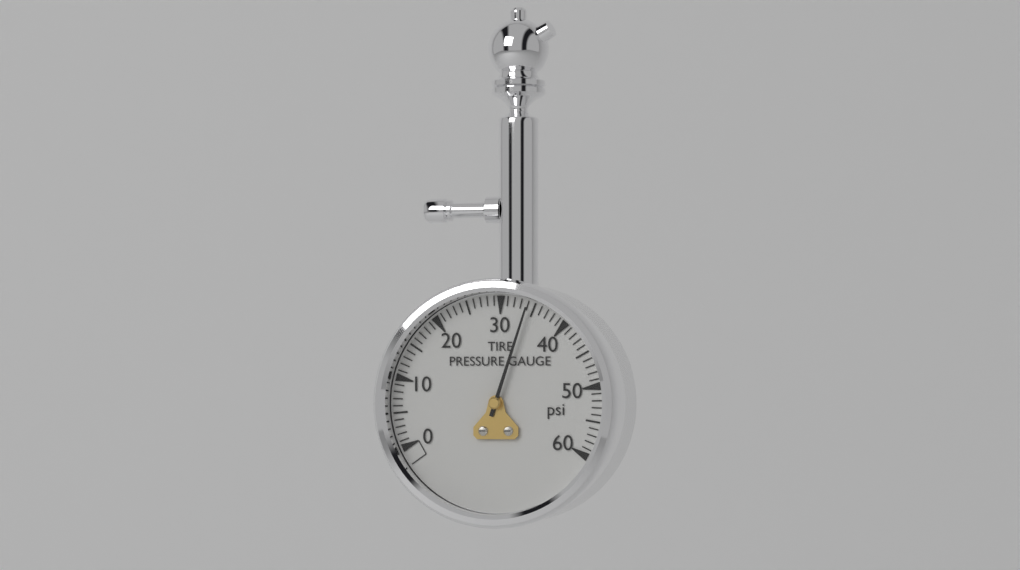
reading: 34 psi
